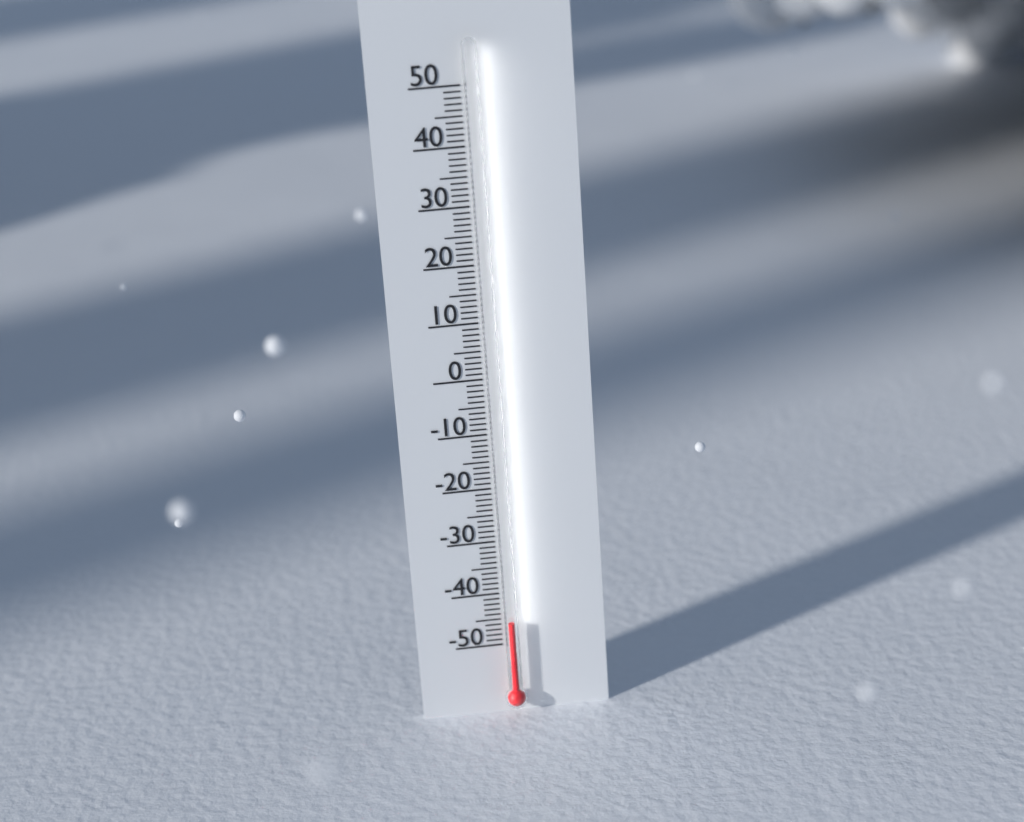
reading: -45 (no unit)
